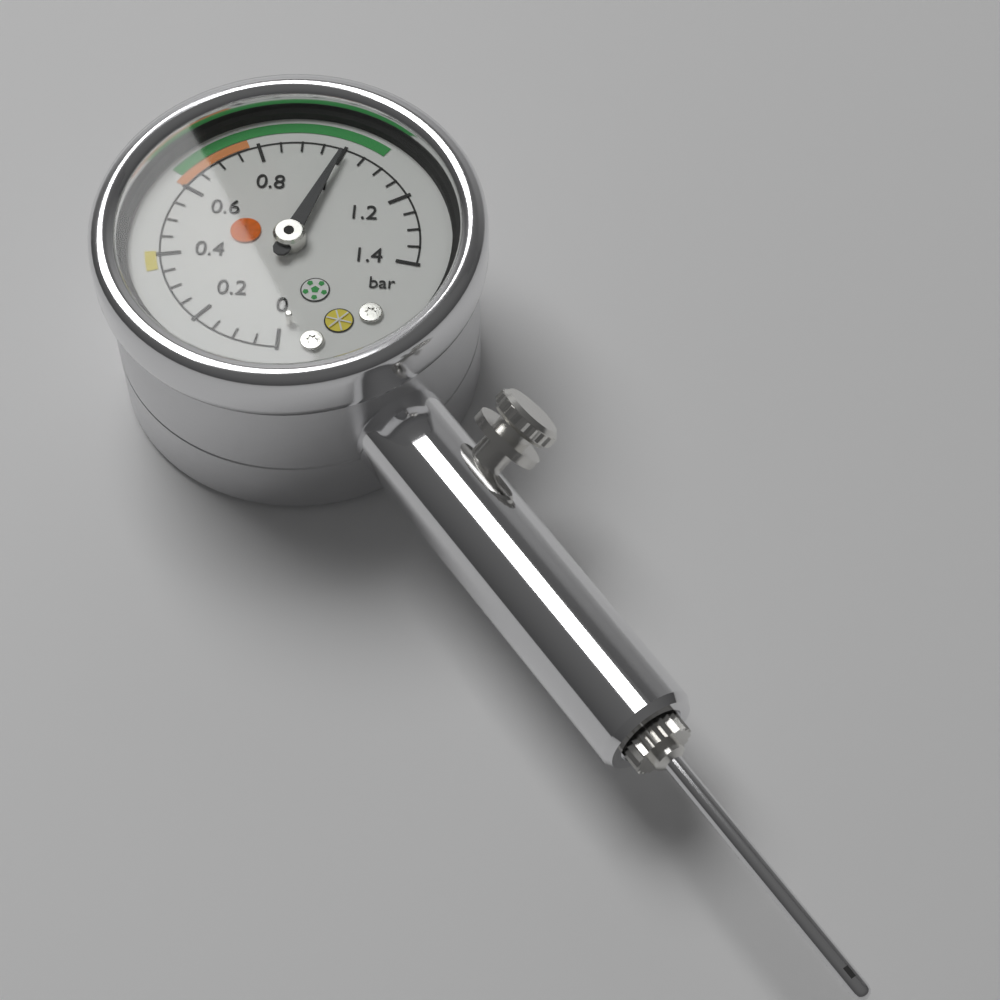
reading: 1.00 bar
